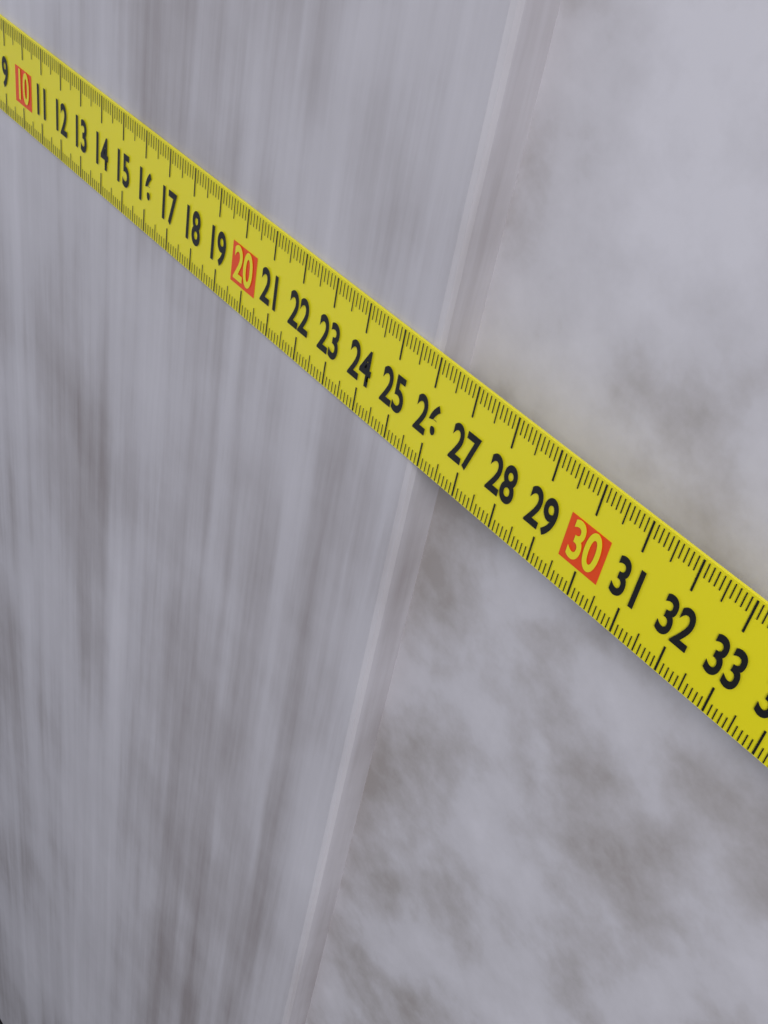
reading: 25.8 cm
